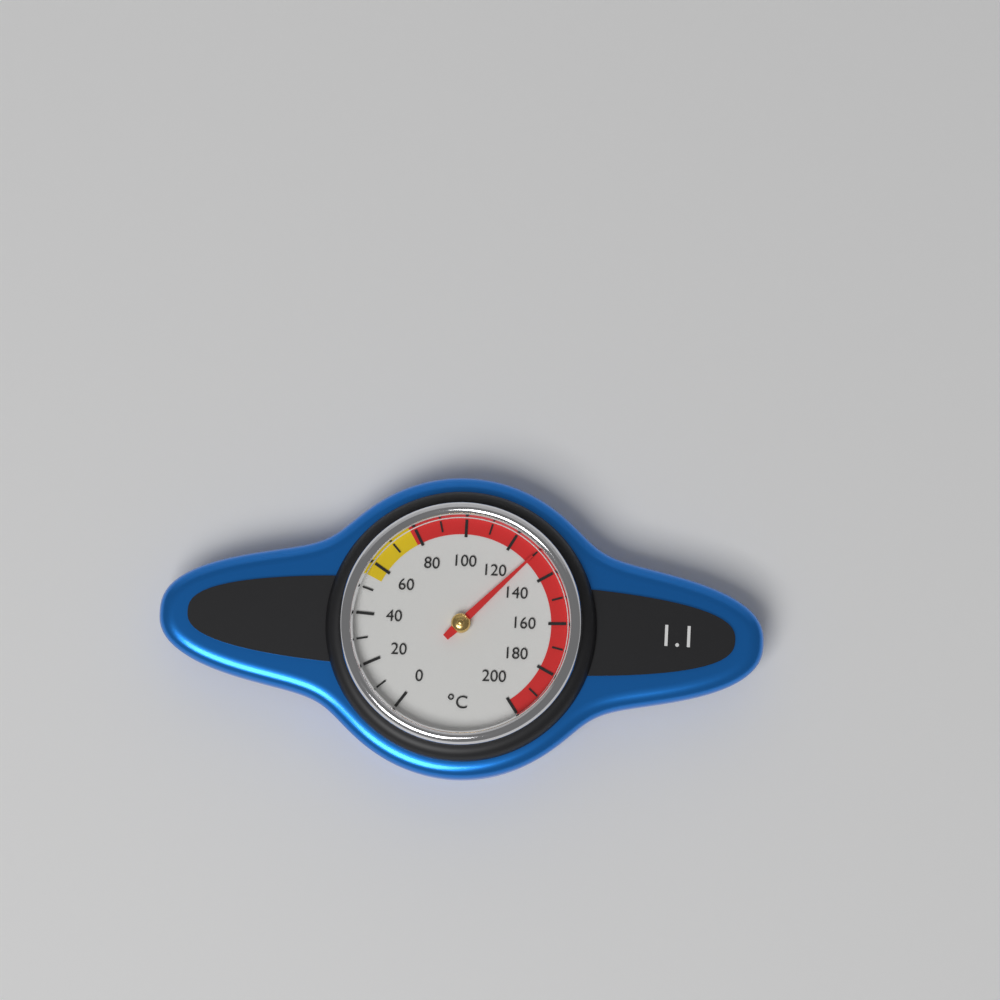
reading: 130 °C
